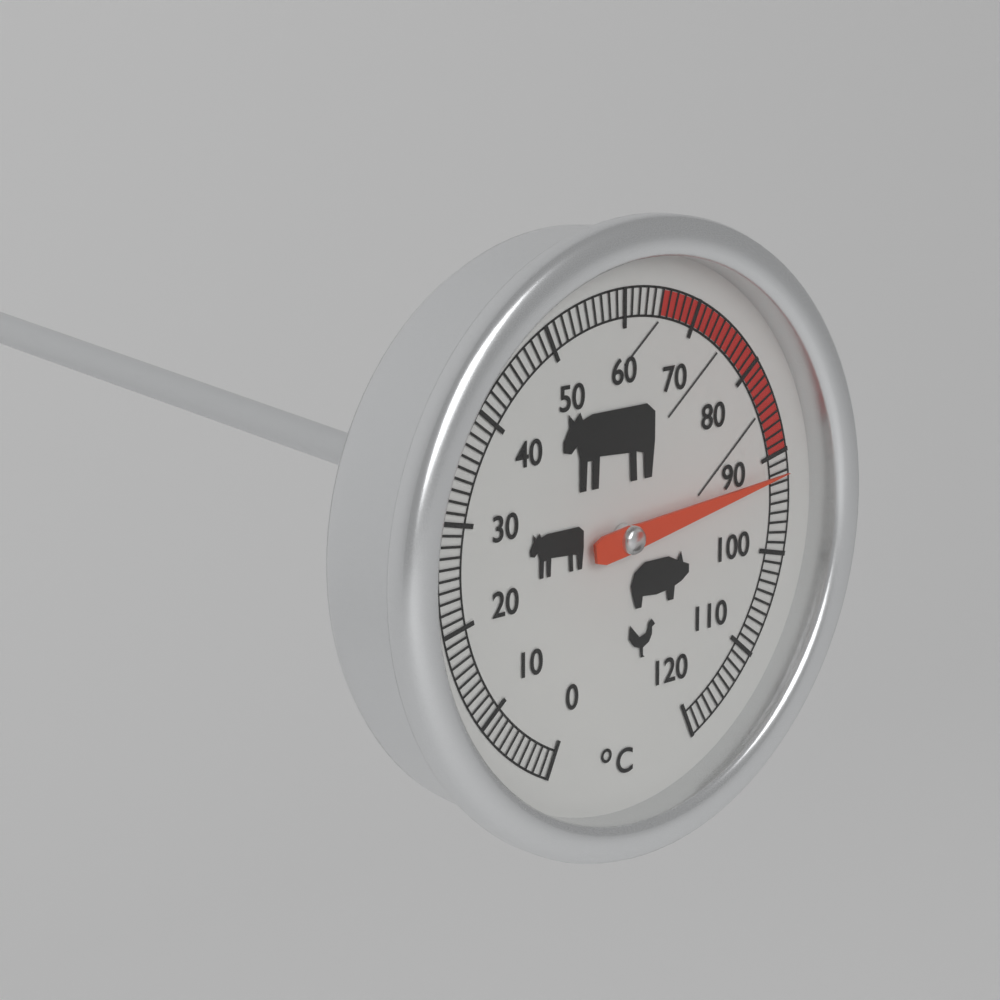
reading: 92 °C
